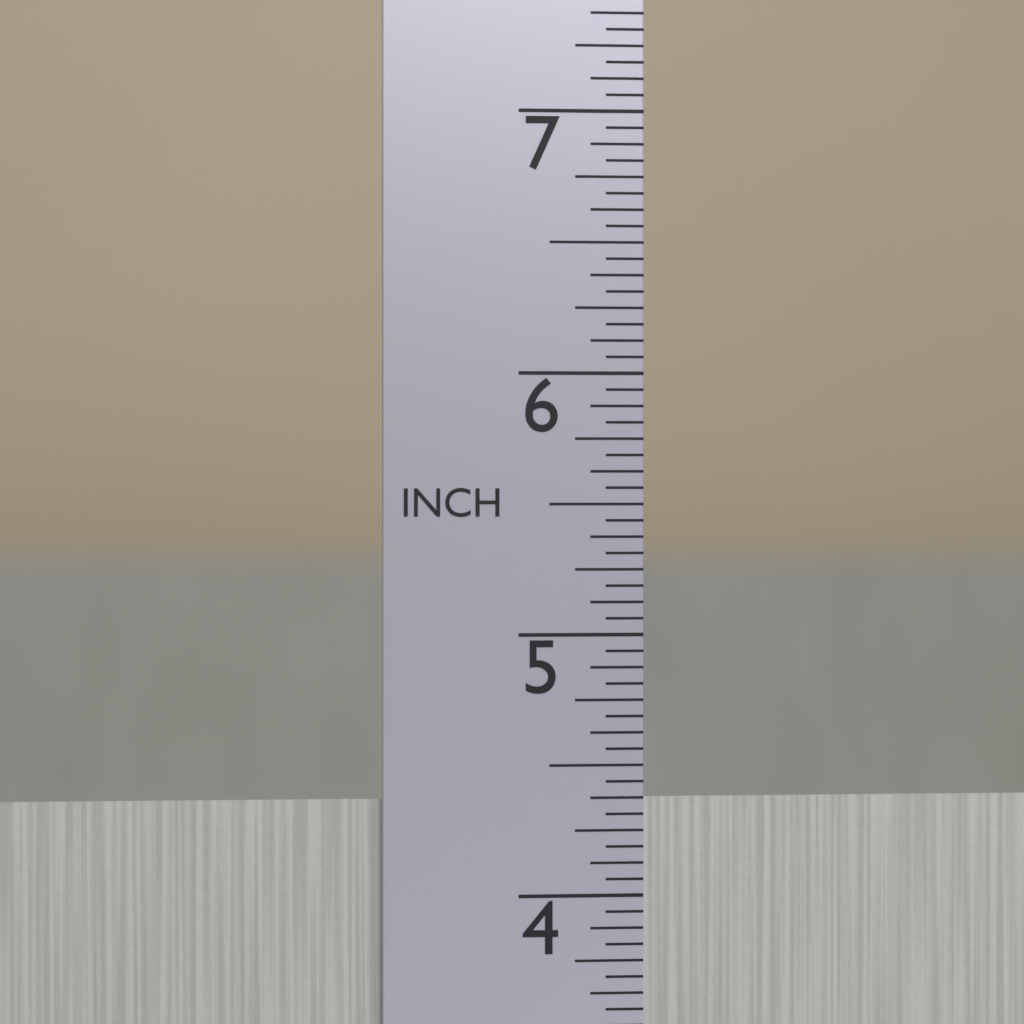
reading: 4.3750 in
